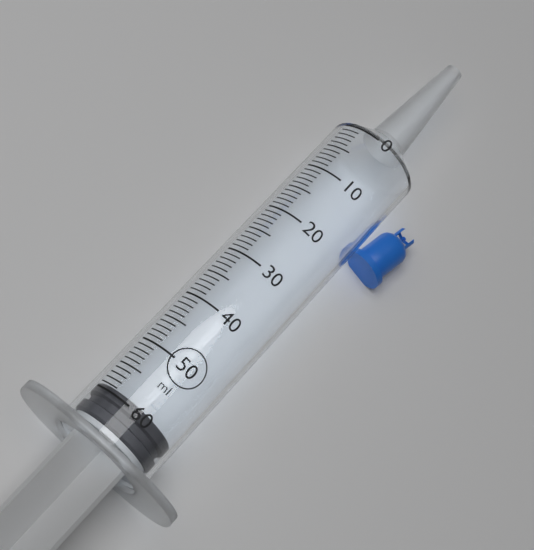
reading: 59 ml
